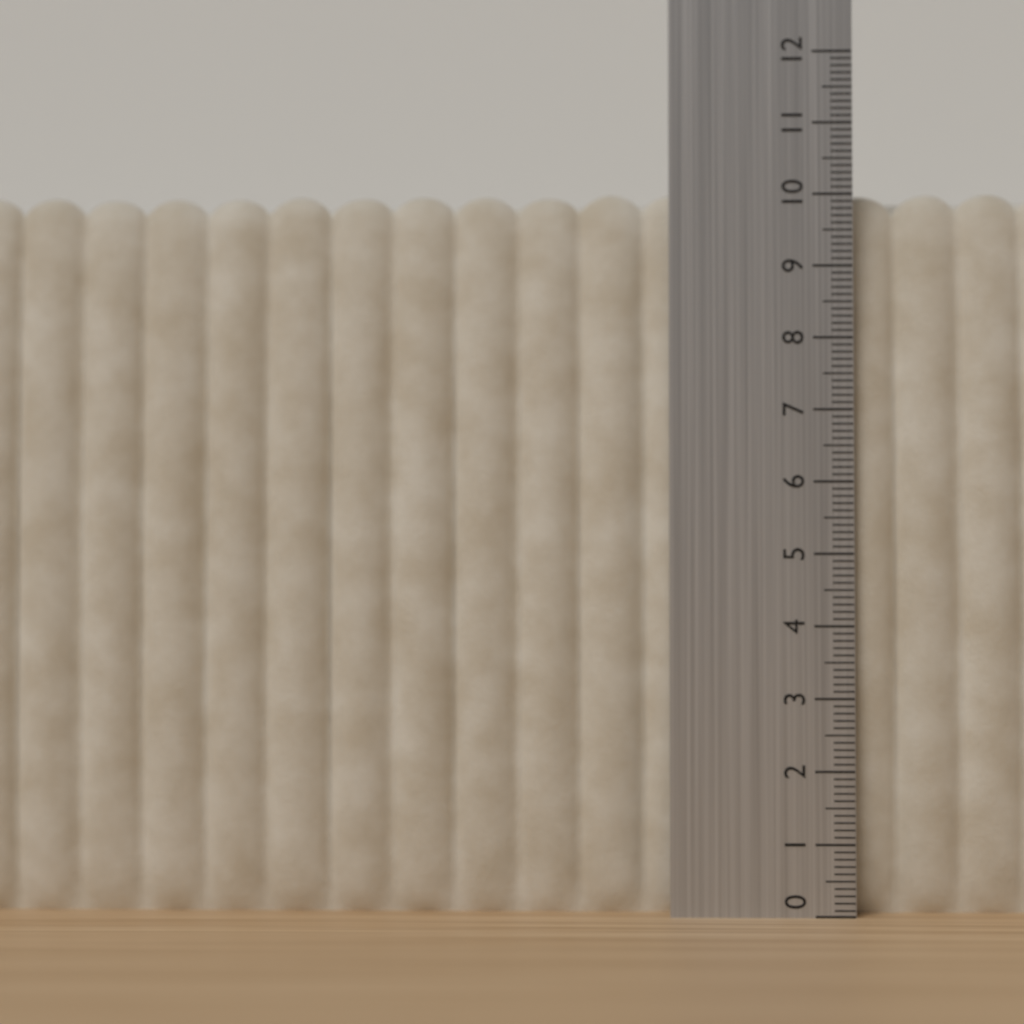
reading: 10.1 (no unit)
